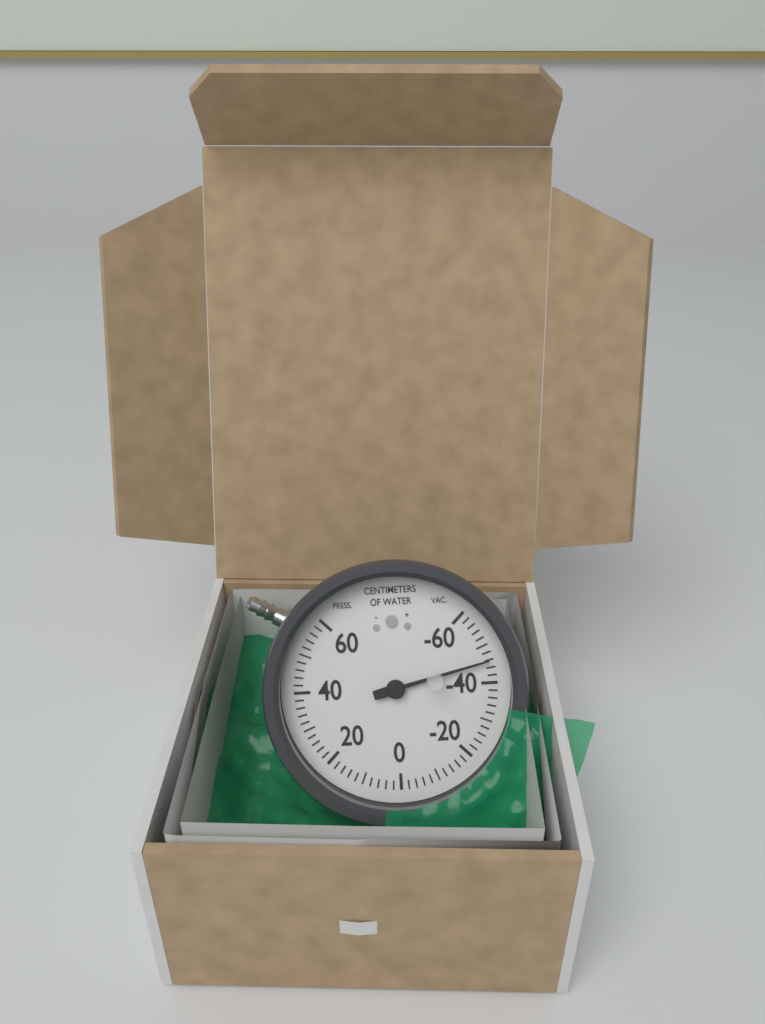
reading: -46 cmH2O
